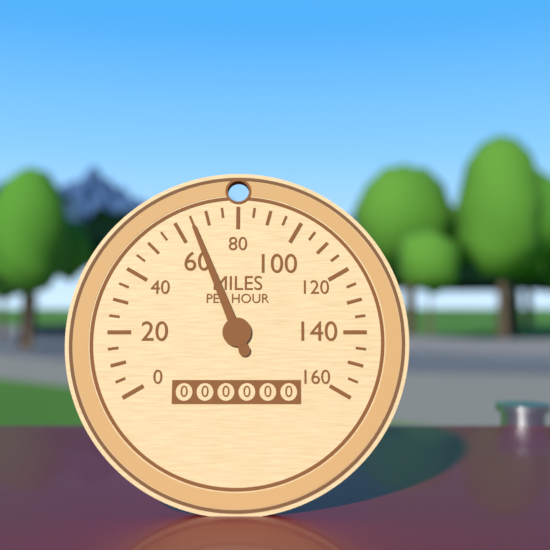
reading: 65 mph
